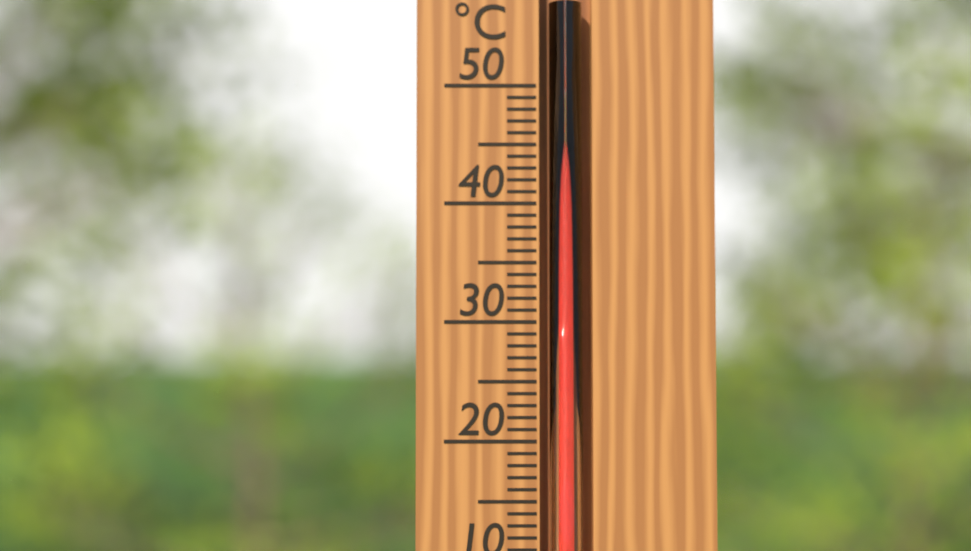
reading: 44 °C
